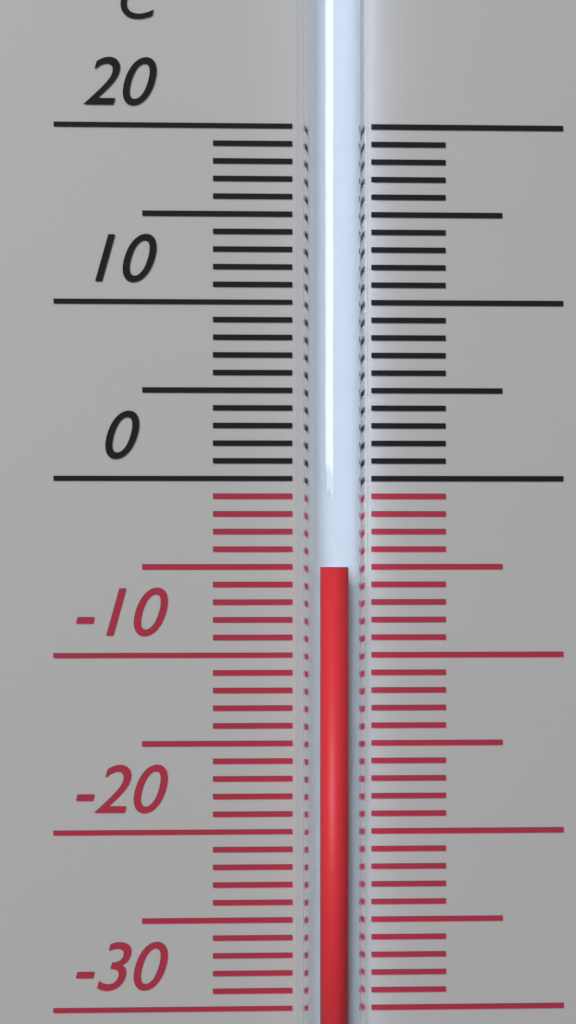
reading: -5 °C
